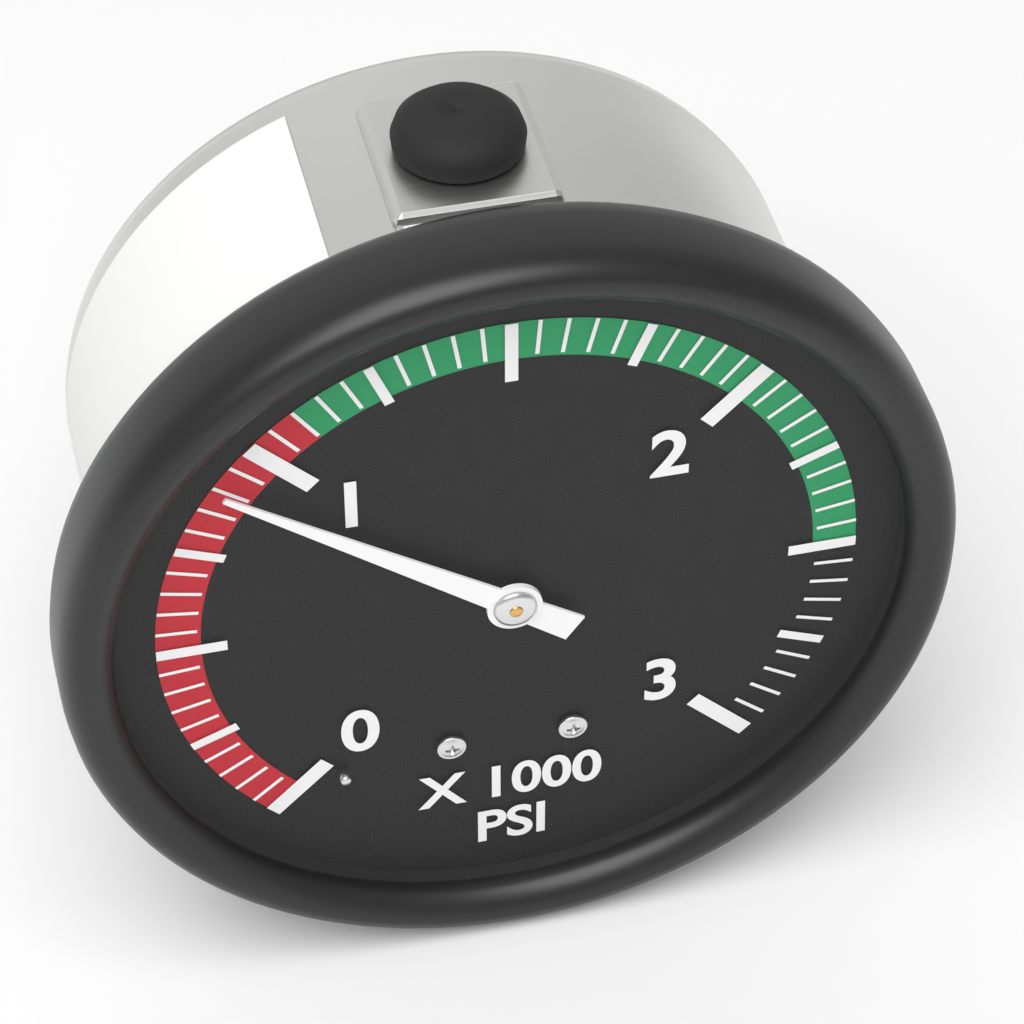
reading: 900 psi
